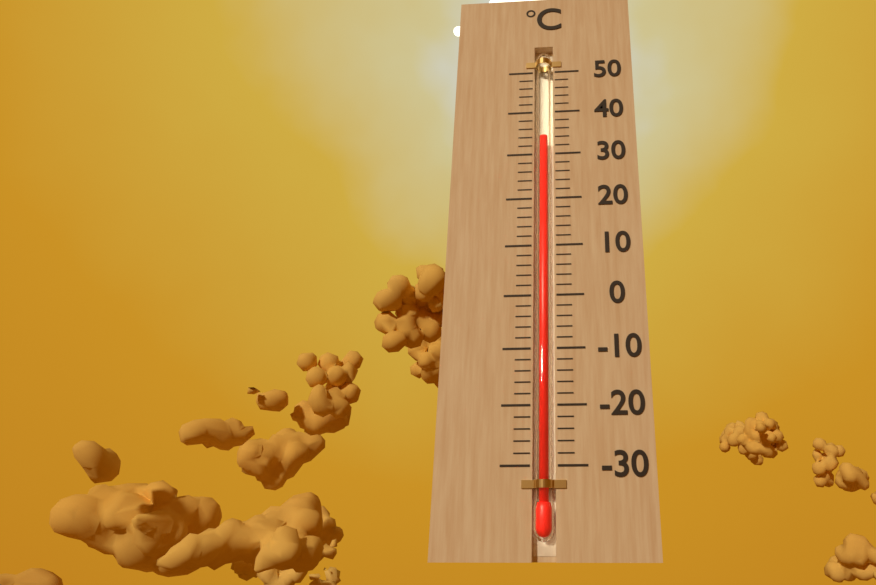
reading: 34 °C
